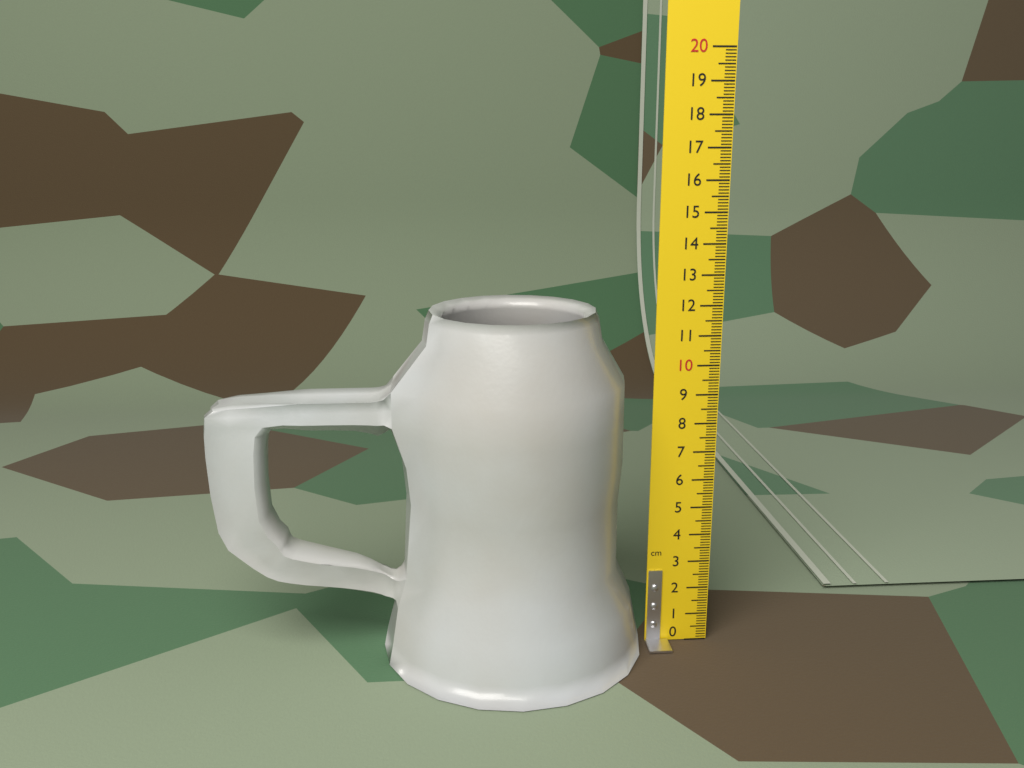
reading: 11.9 cm
